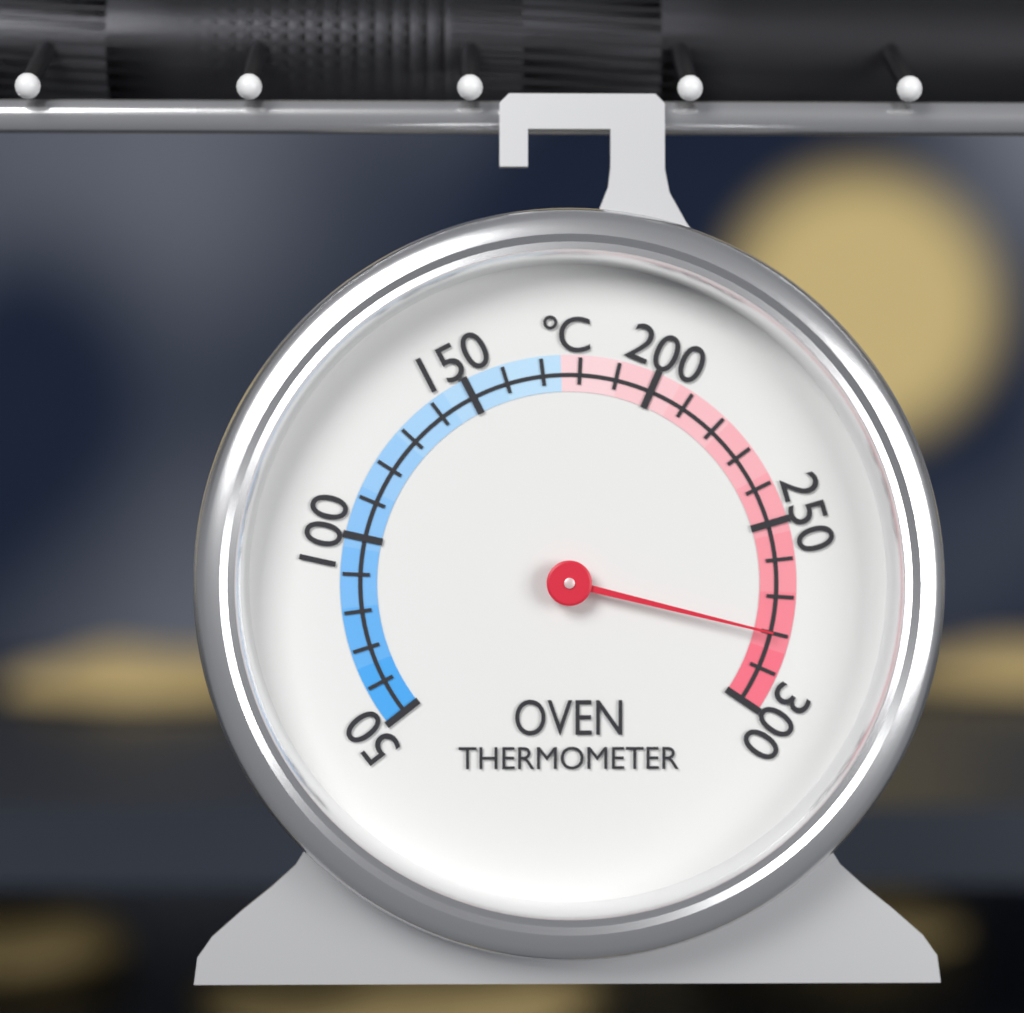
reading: 280 °C
